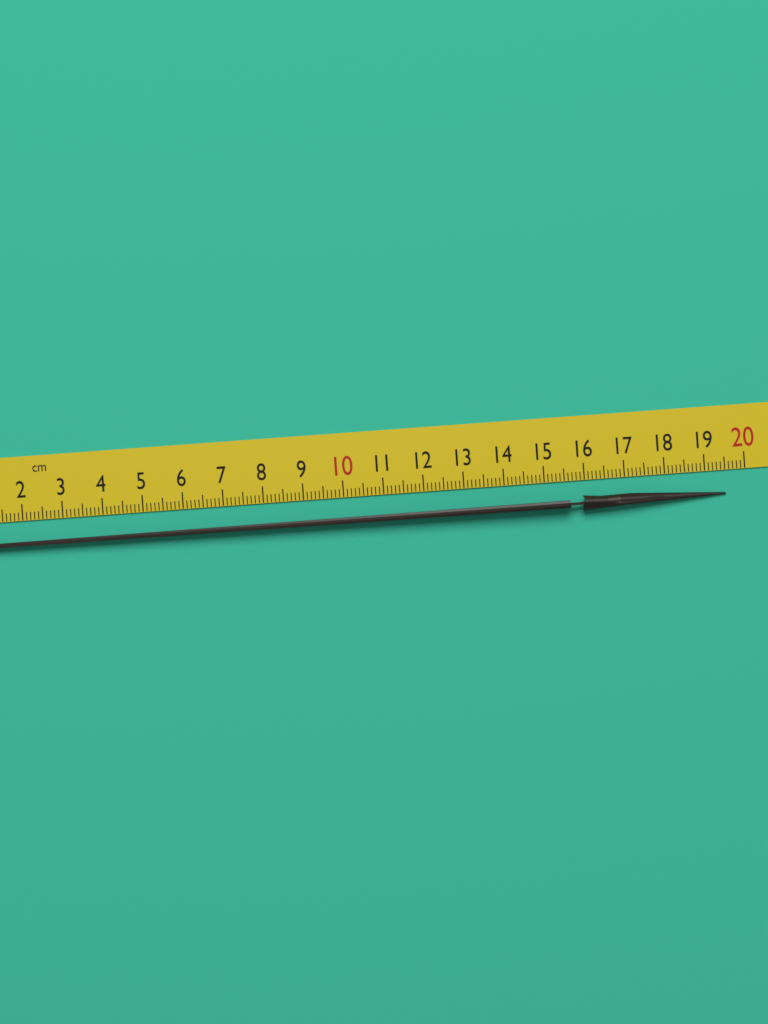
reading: 19.5 cm
